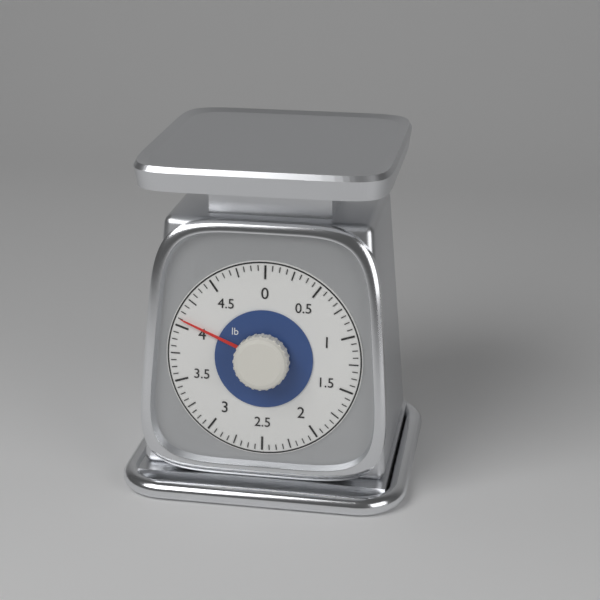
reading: 4.0625 lb
